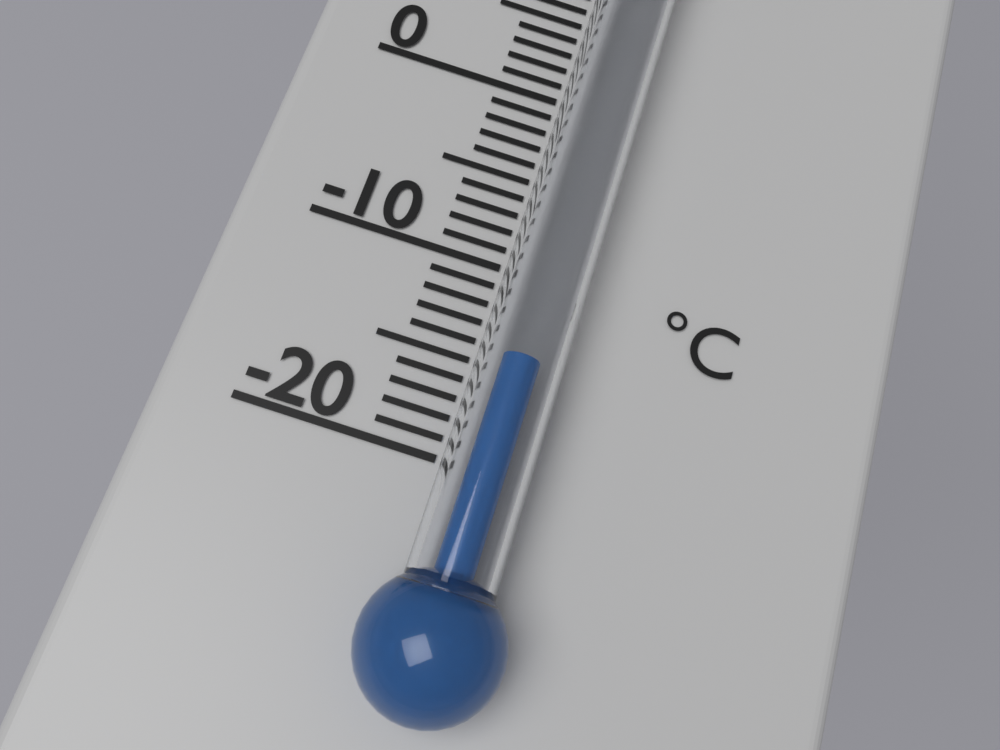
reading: -15 °C
